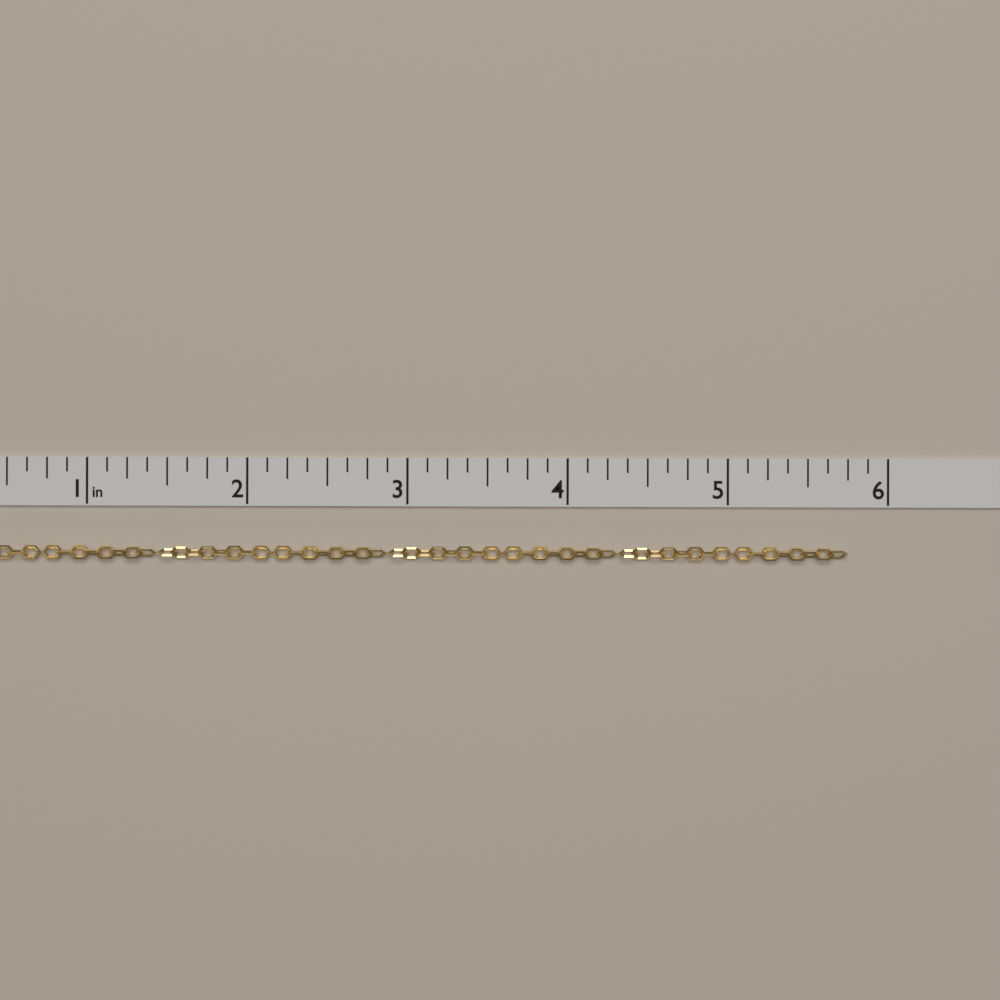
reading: 5.750 in
